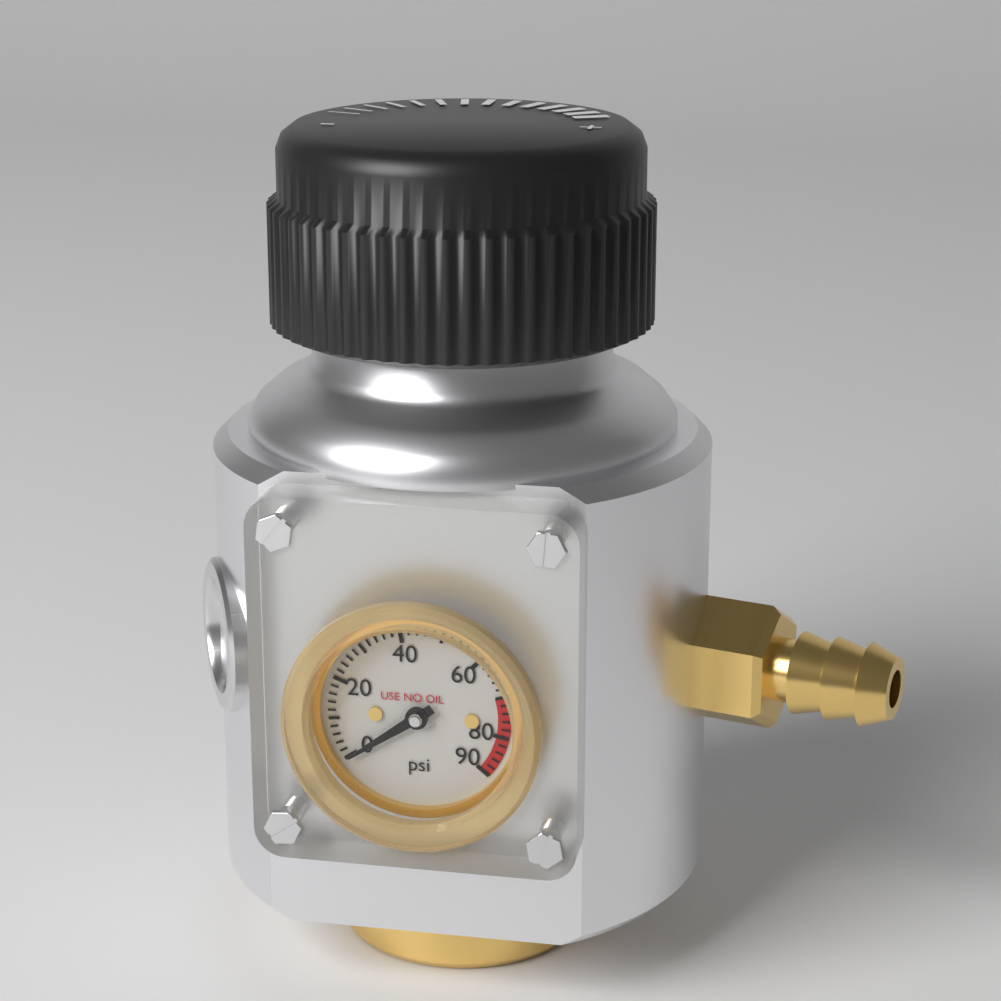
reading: 0 psi
